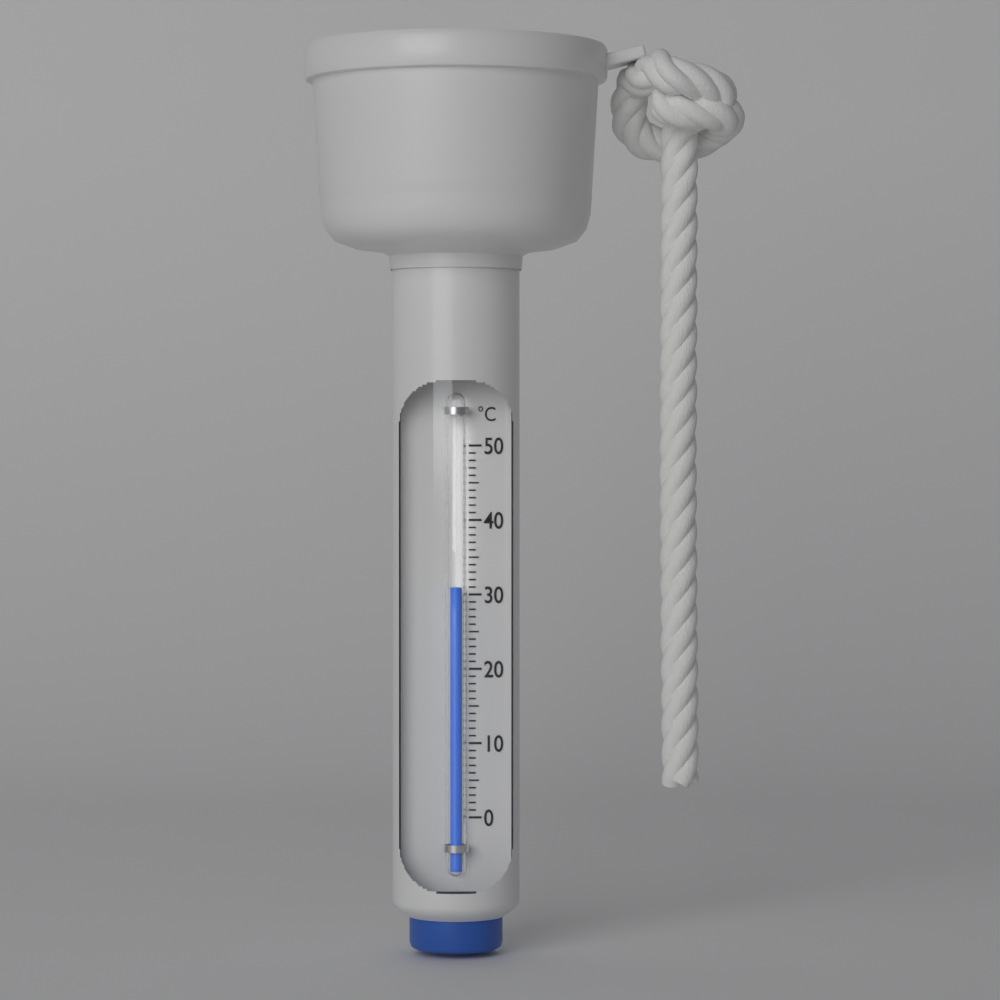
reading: 31 °C
